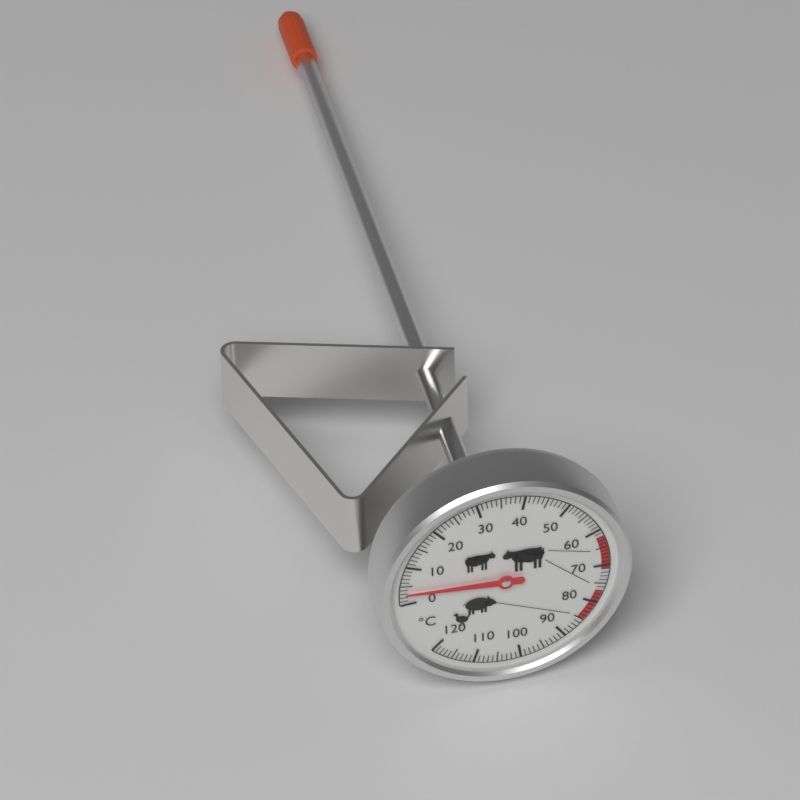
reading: 3 °C
